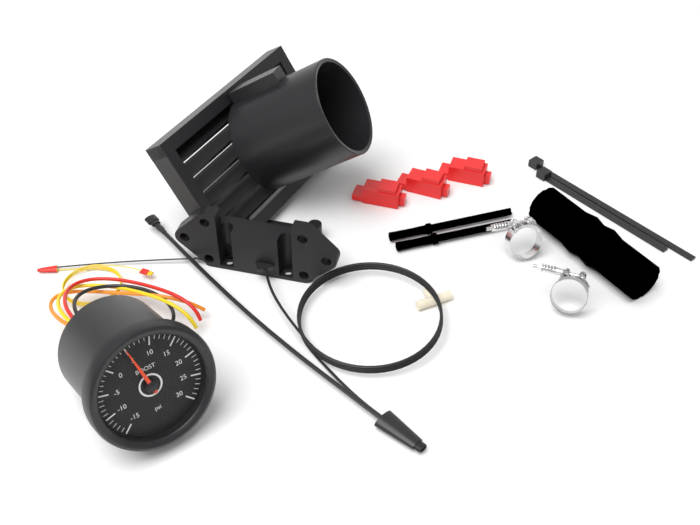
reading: 5 psi
